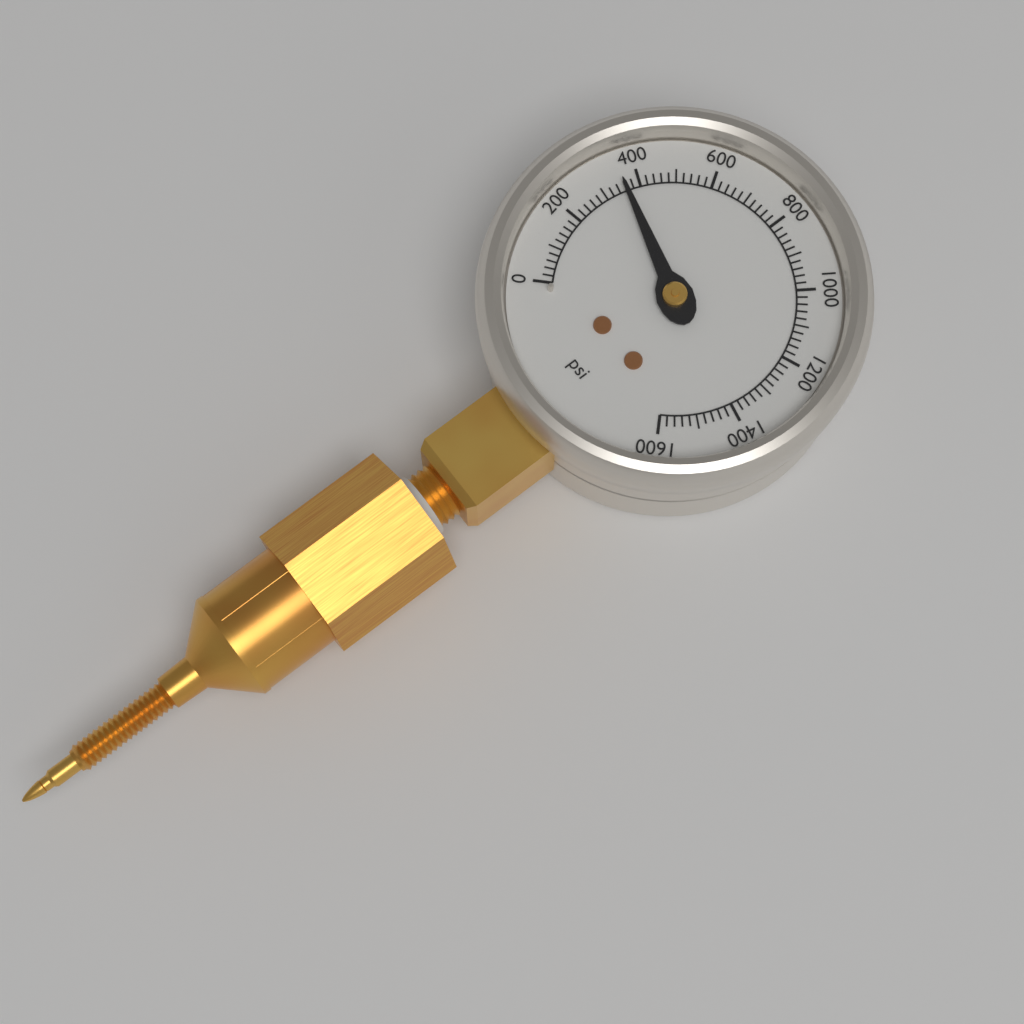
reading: 360 psi
